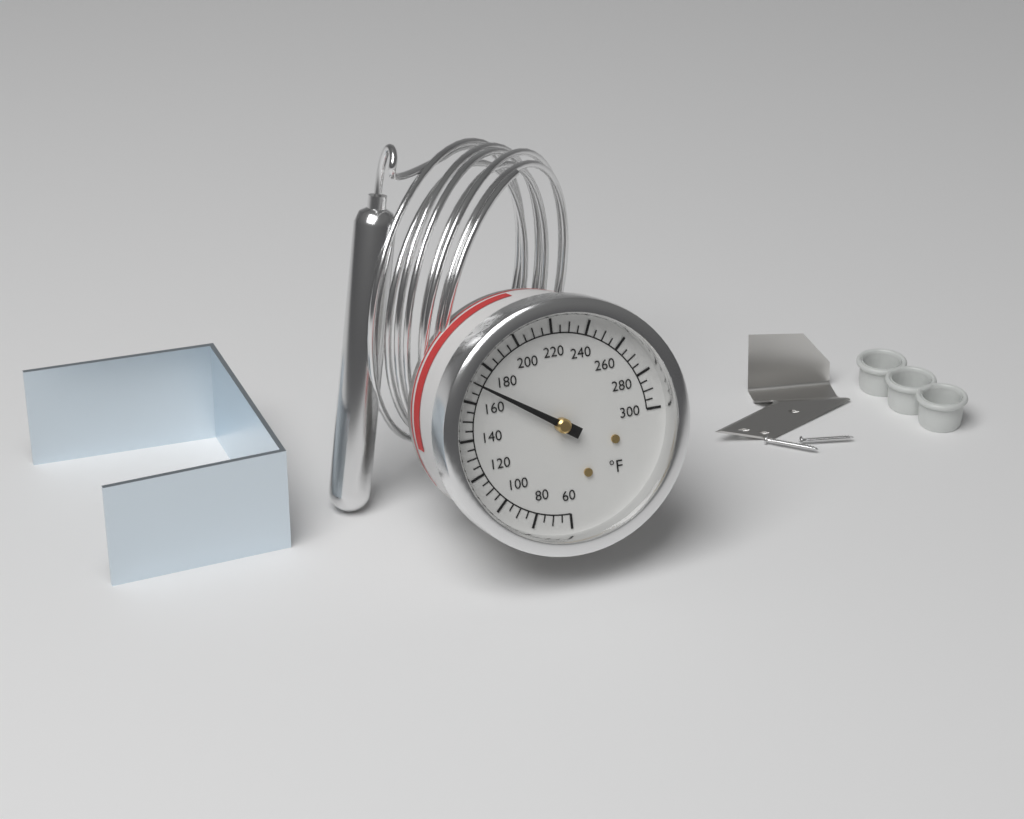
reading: 170 °F
